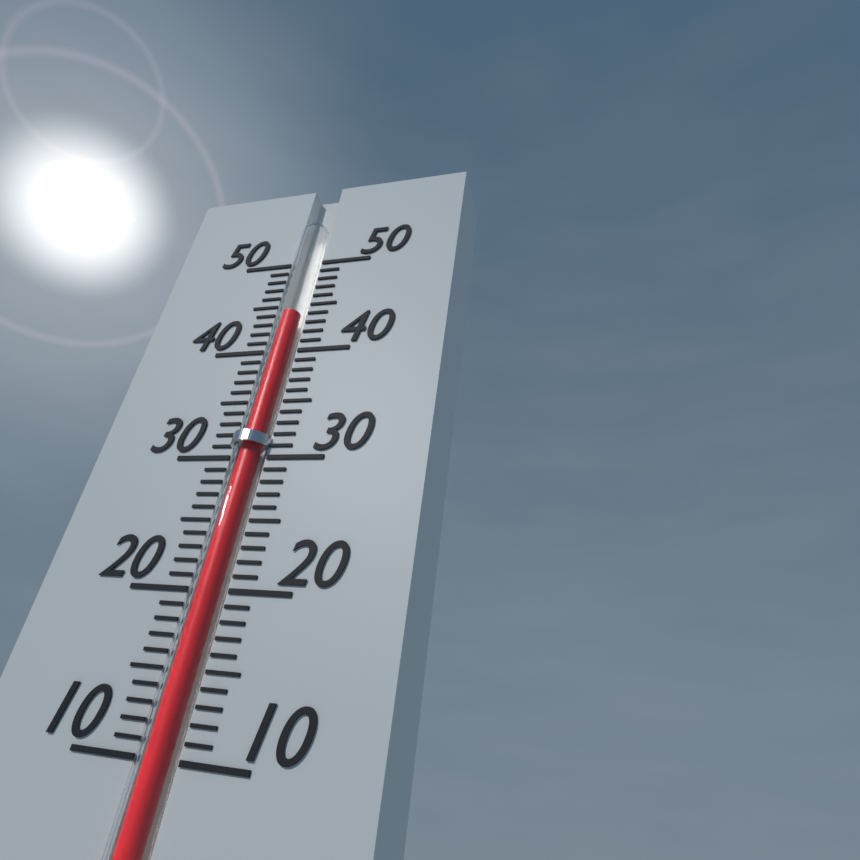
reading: 44 (no unit)
